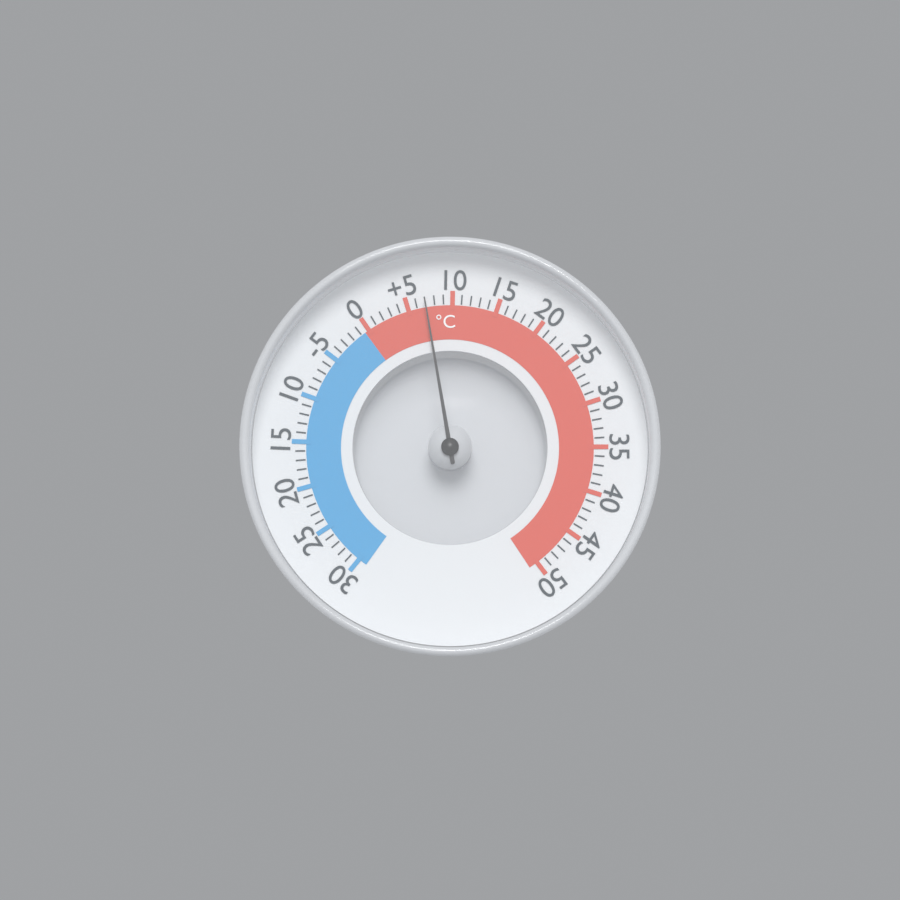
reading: 7 °C
